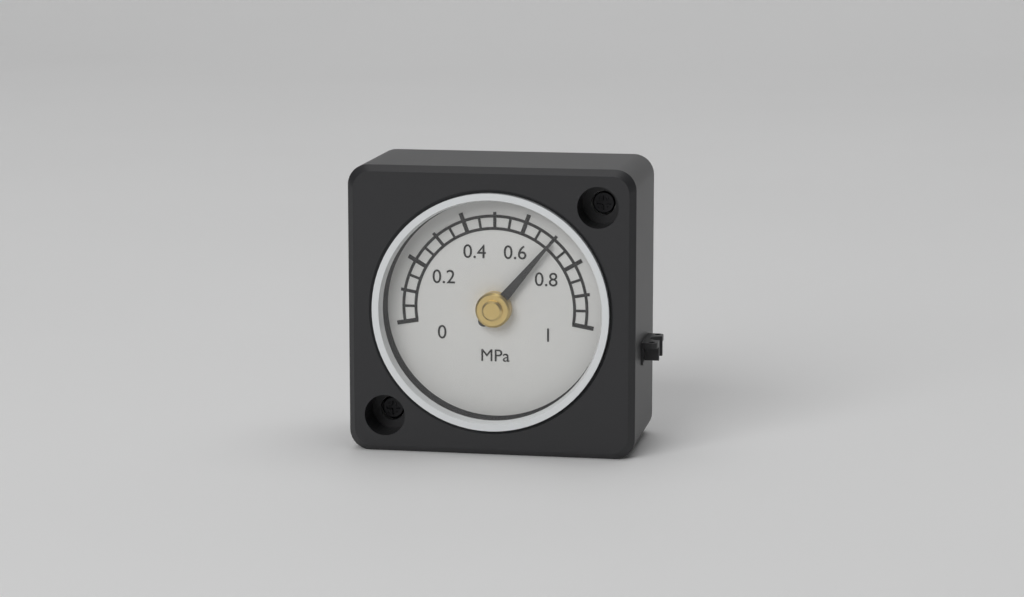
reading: 0.70 MPa
